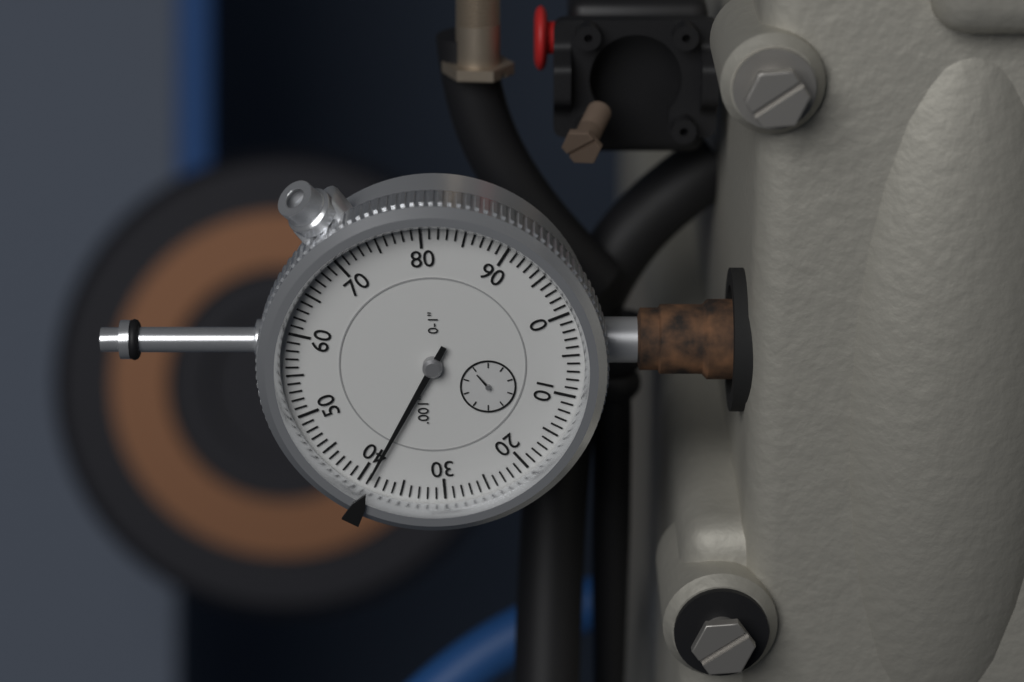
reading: 0.039 in
